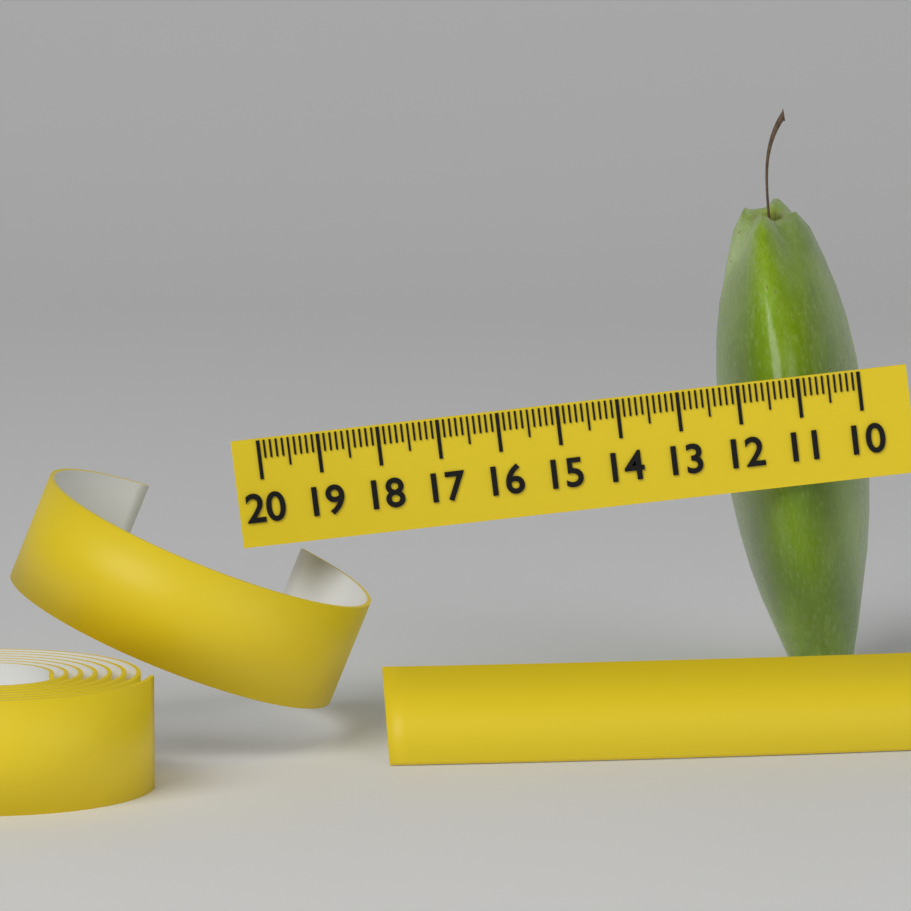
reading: 12.5 (no unit)
